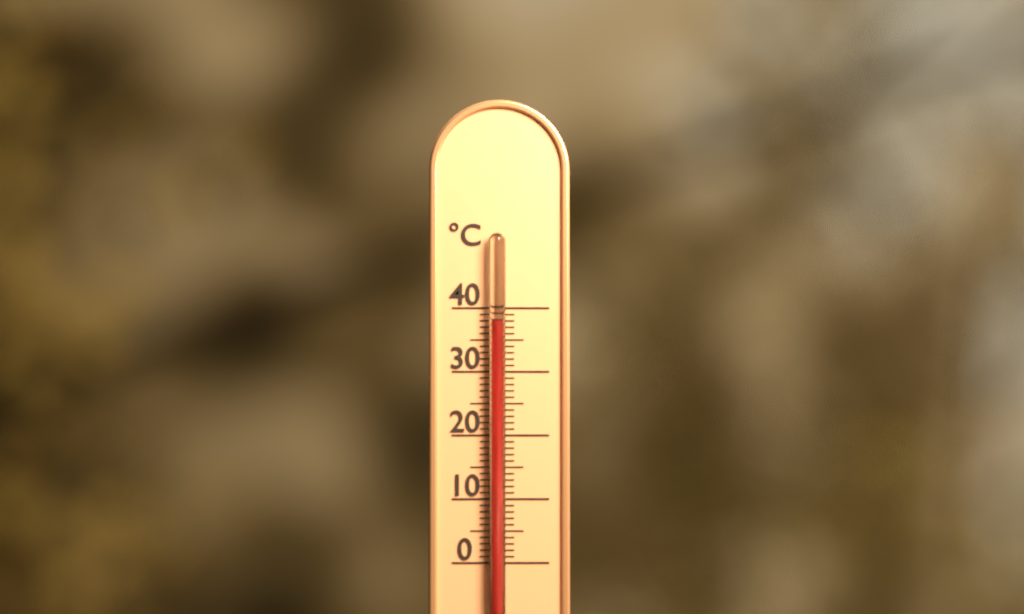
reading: 38 °C
